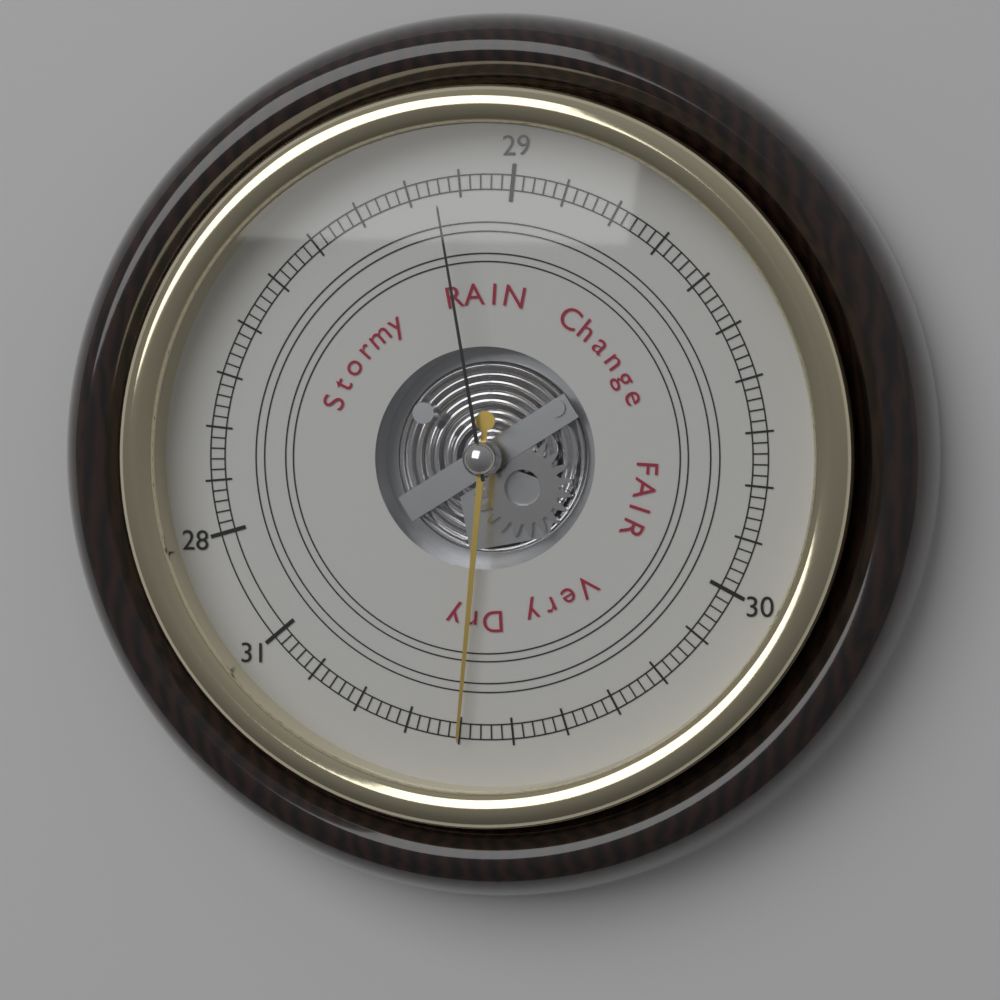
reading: 30.60 (no unit)
